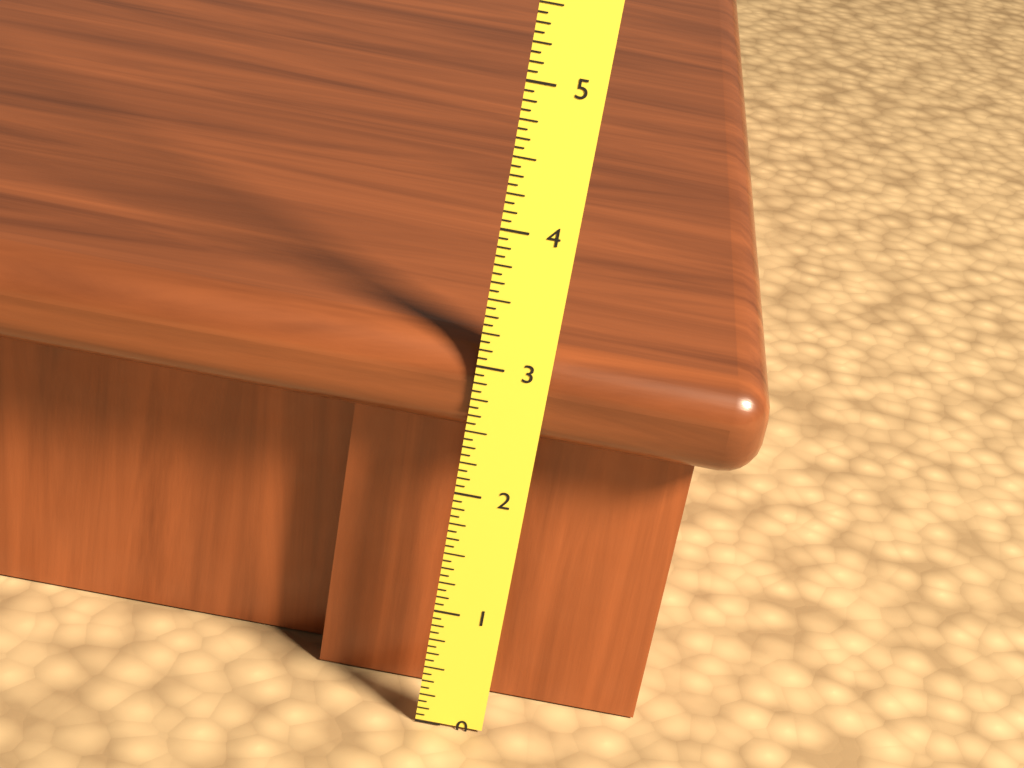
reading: 3.1250 (no unit)
